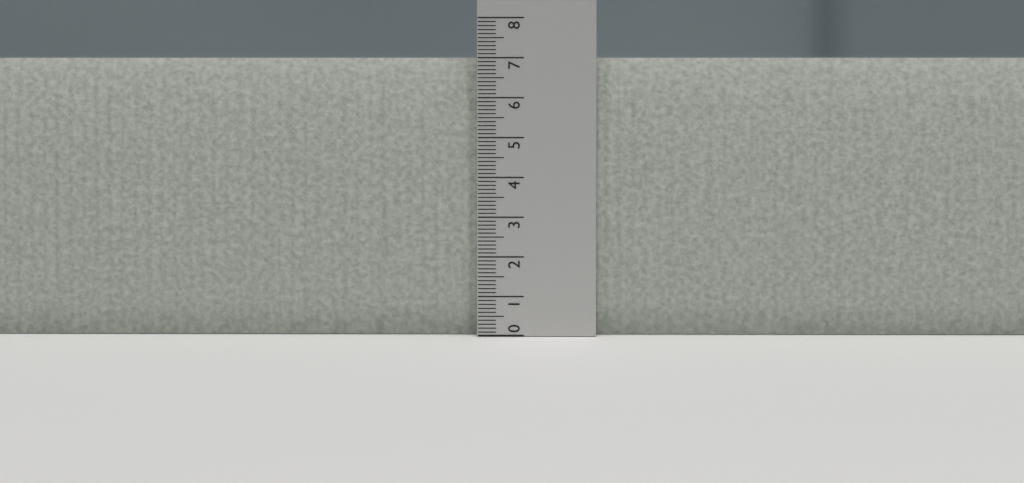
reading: 7.0 (no unit)
